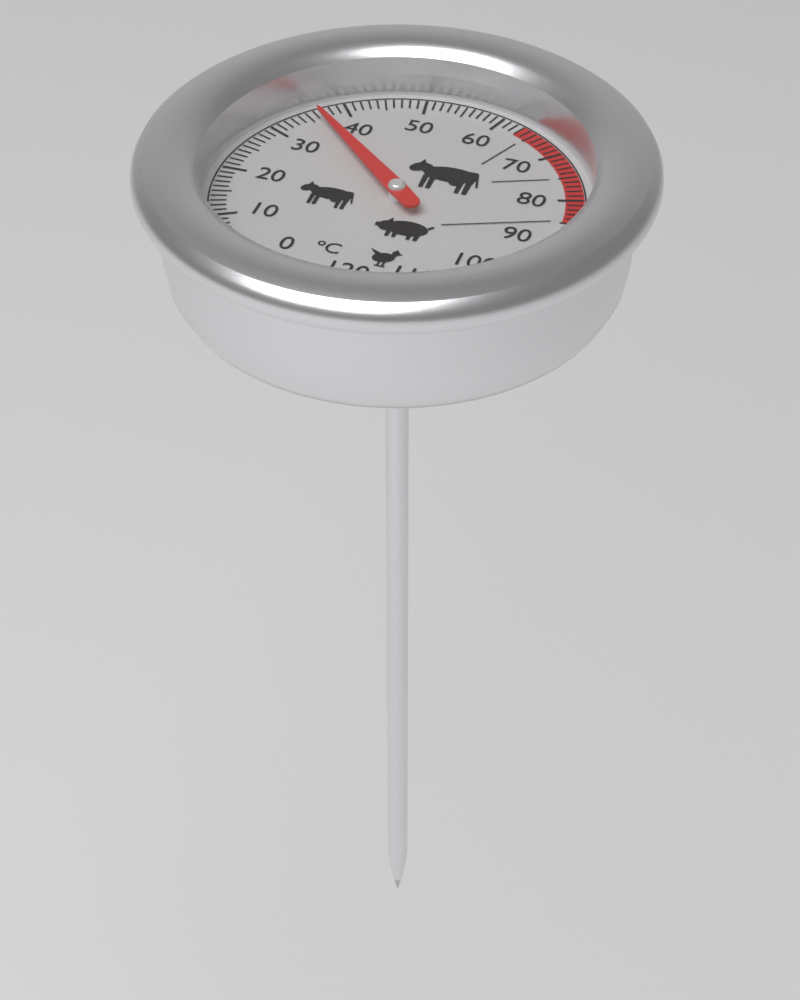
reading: 36 °C
